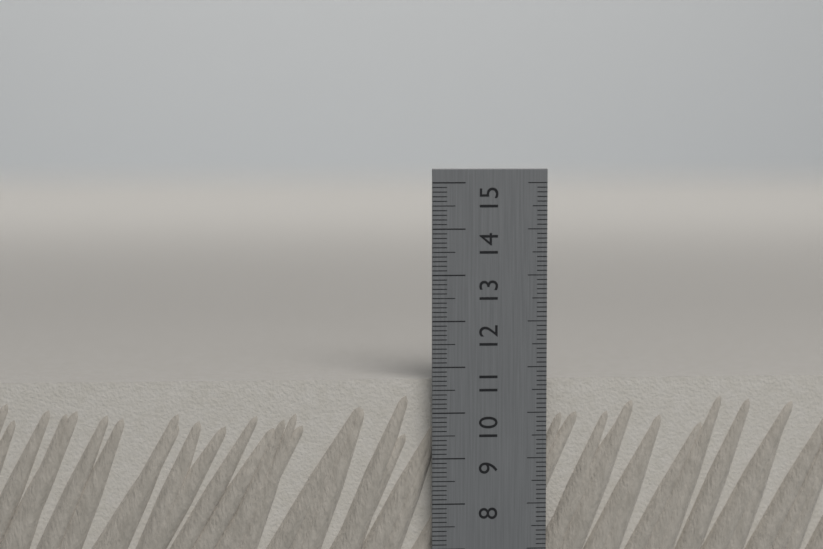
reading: 10.7 cm
